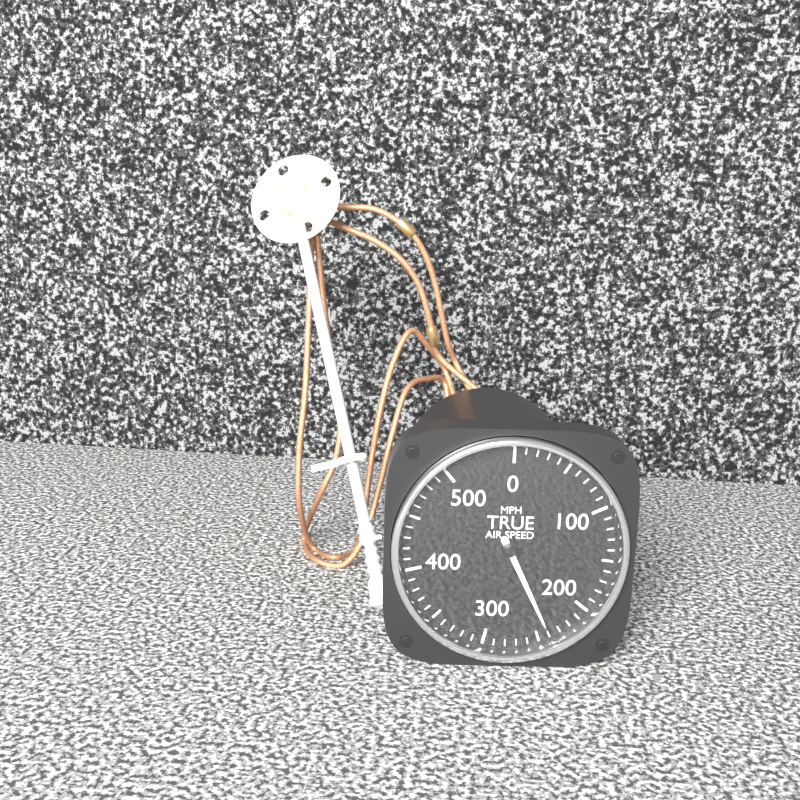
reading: 240 MPH
